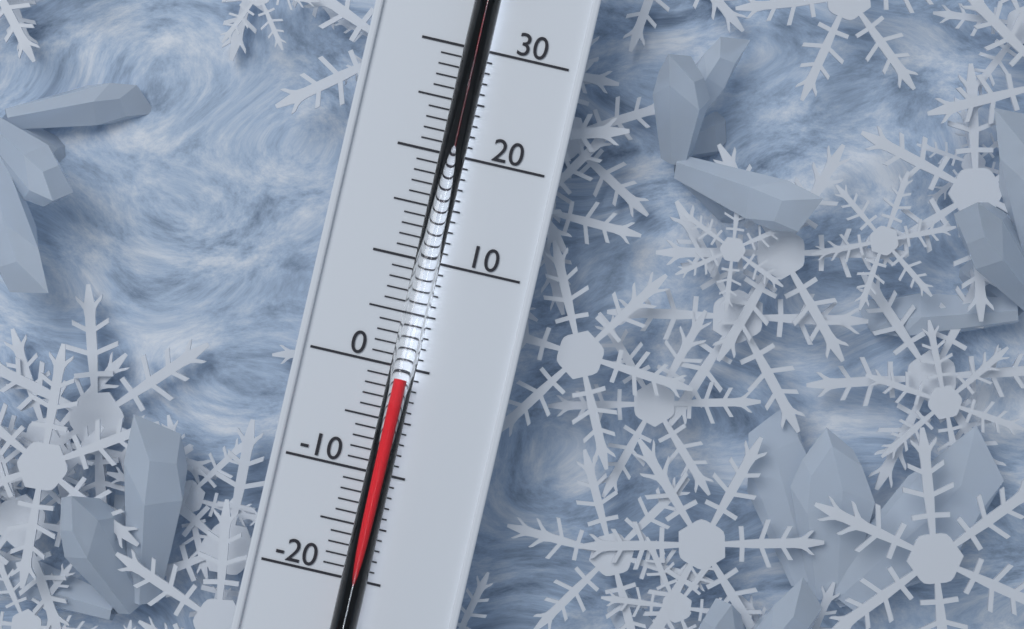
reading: -1 (no unit)
